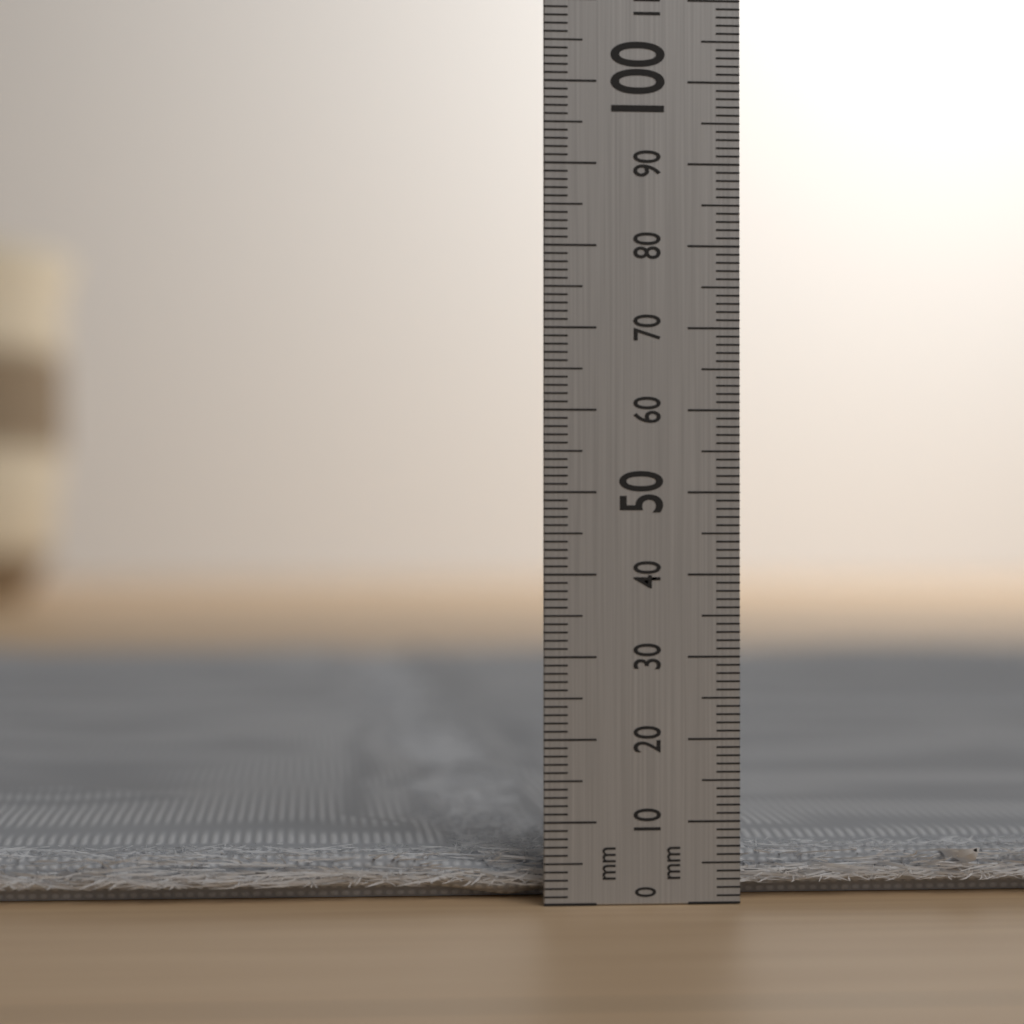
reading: 6 mm
